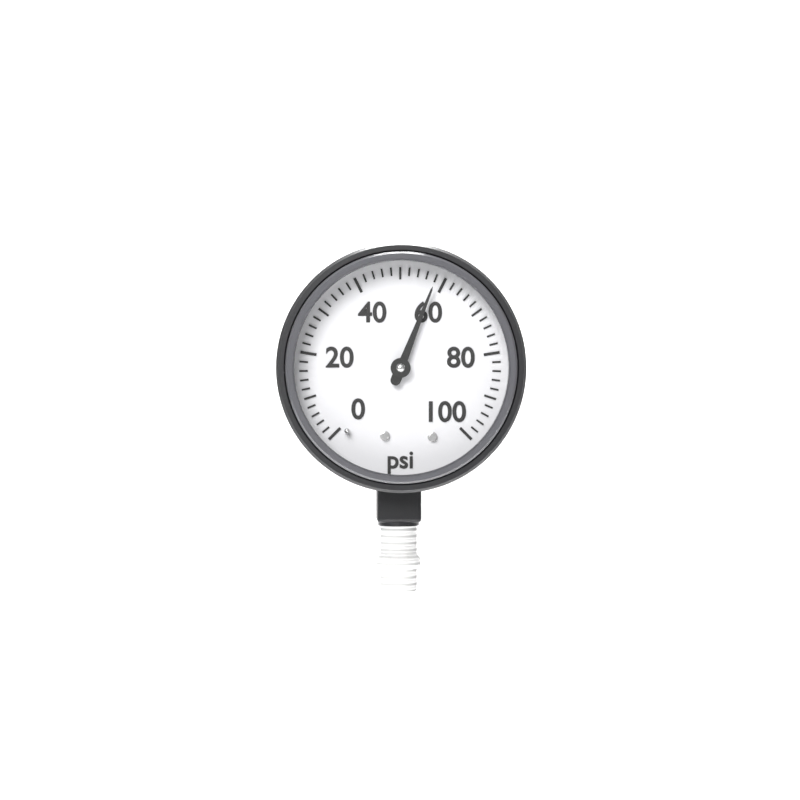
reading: 58 psi
